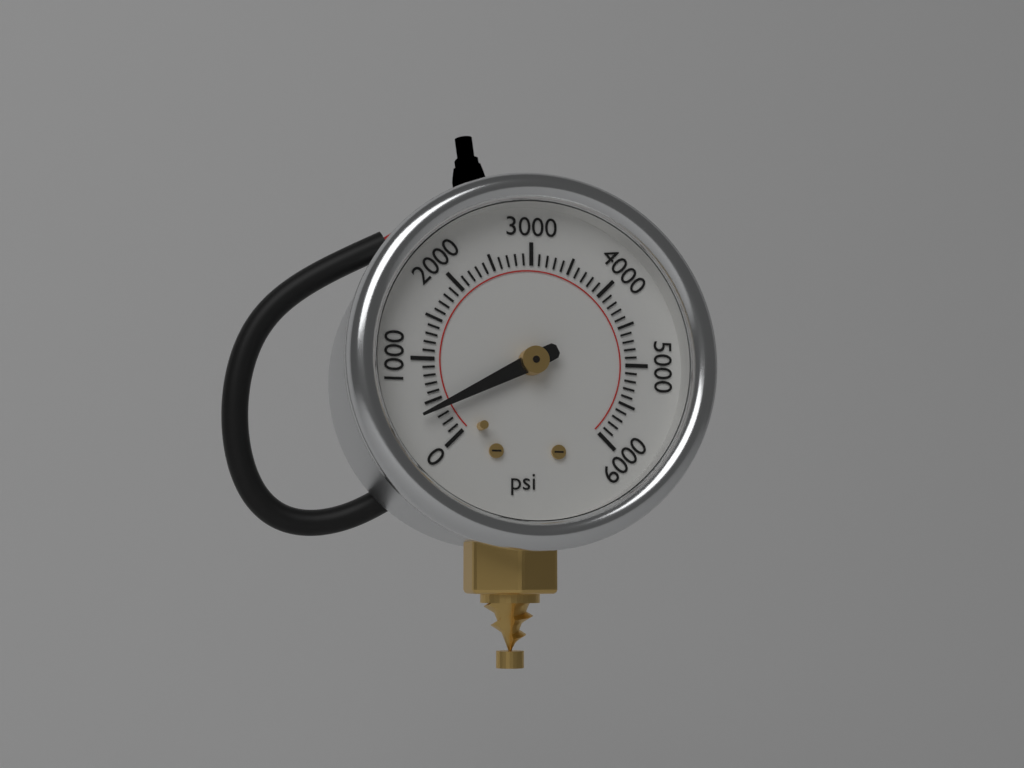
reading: 400 psi
